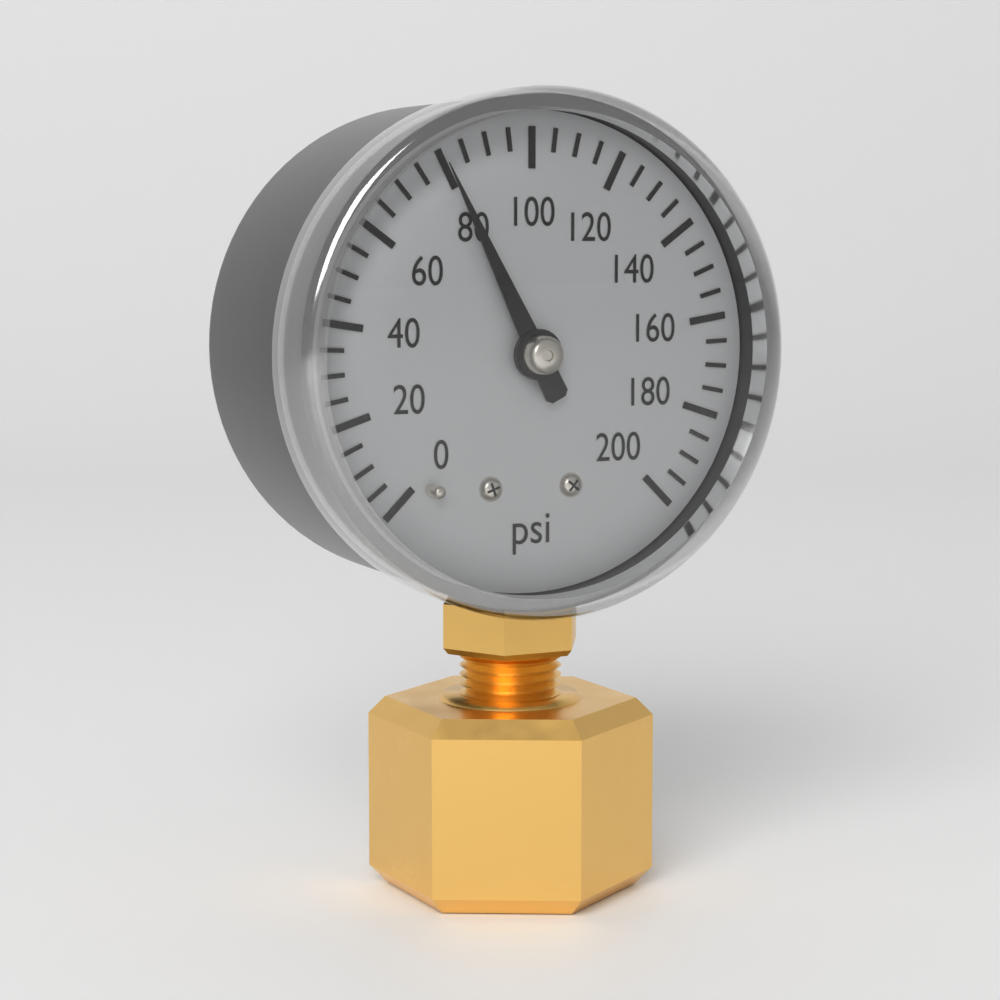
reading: 80 psi
